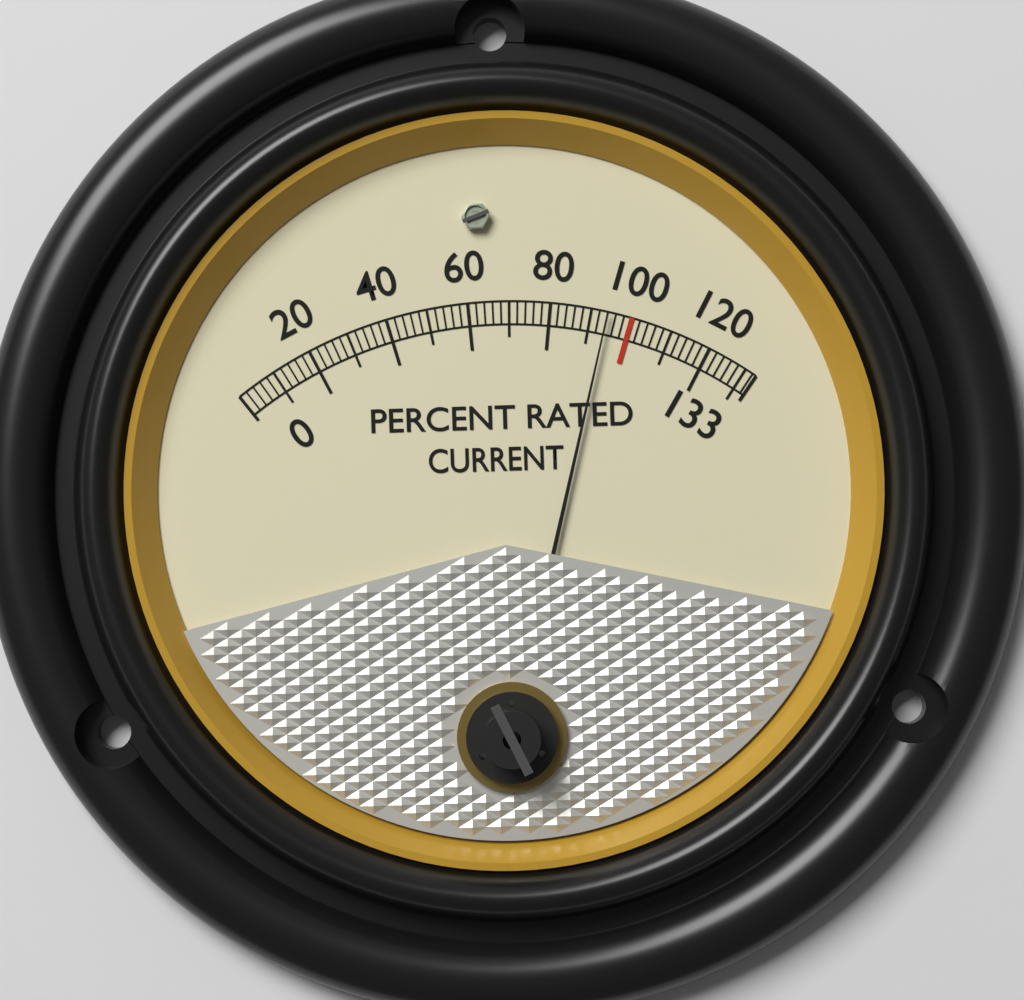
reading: 94 %
